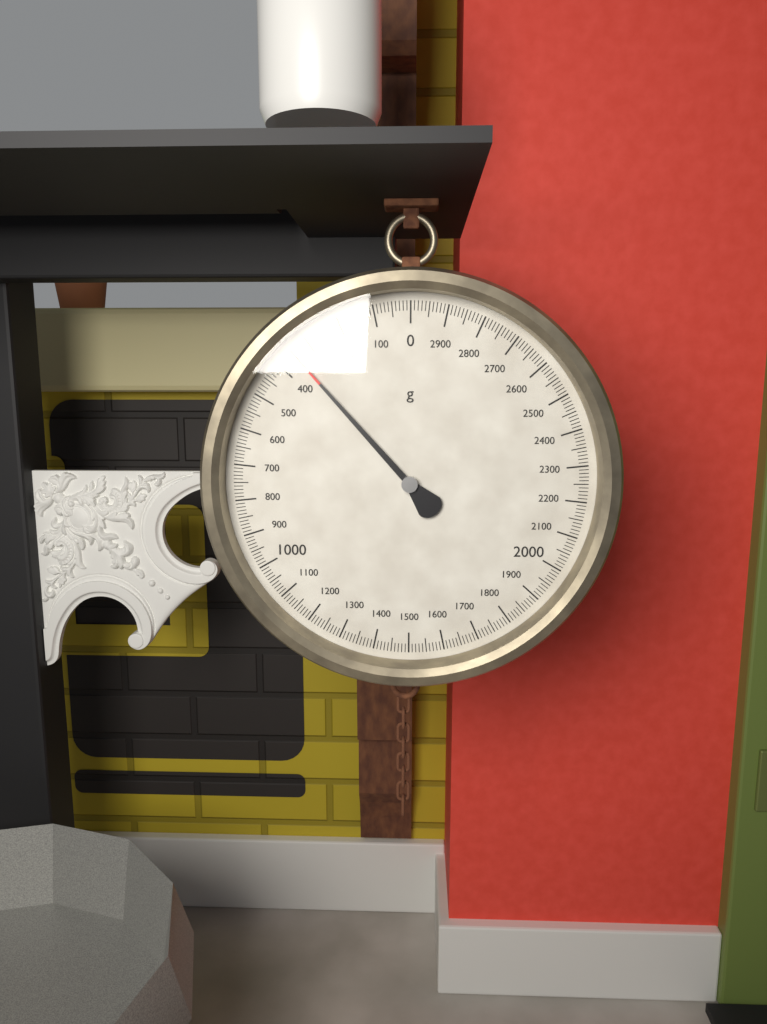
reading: 350 g
